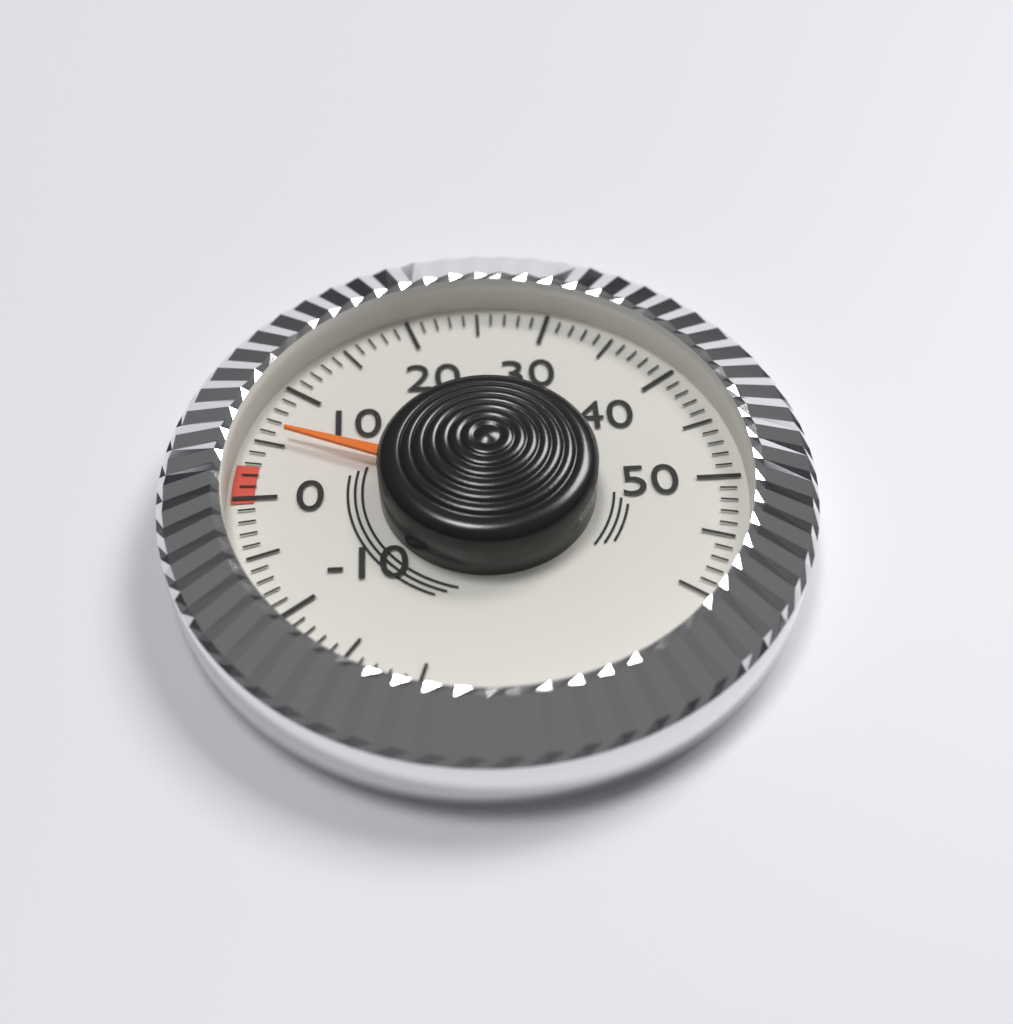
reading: 6 (no unit)
